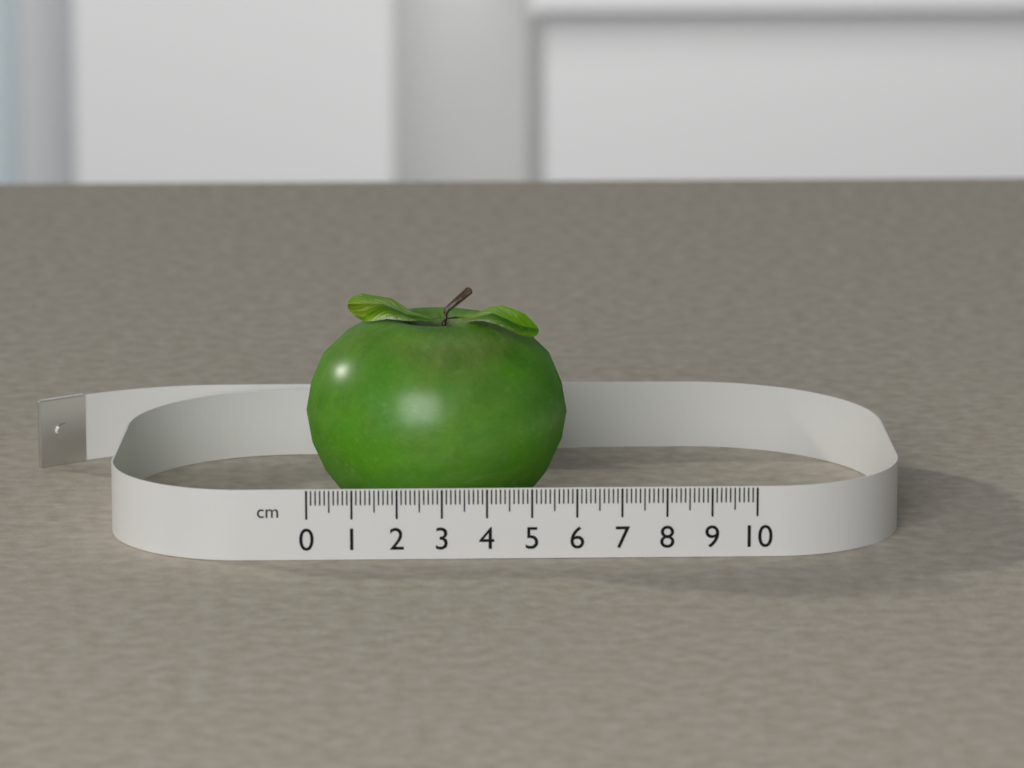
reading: 5.9 cm
